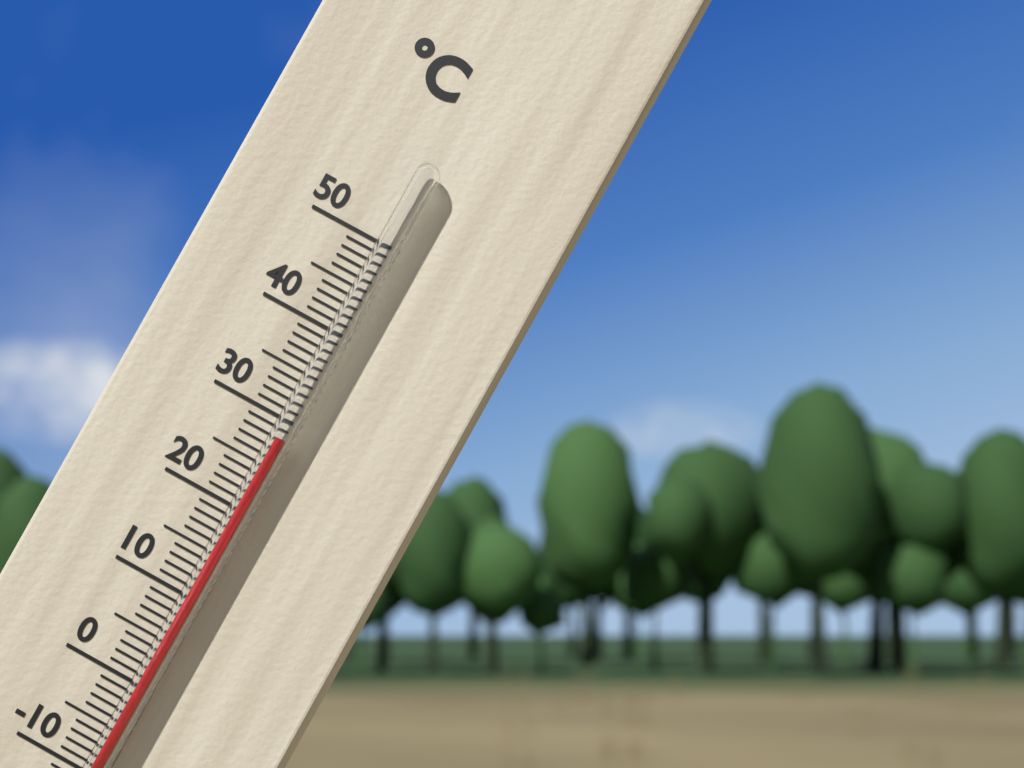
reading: 28 °C
